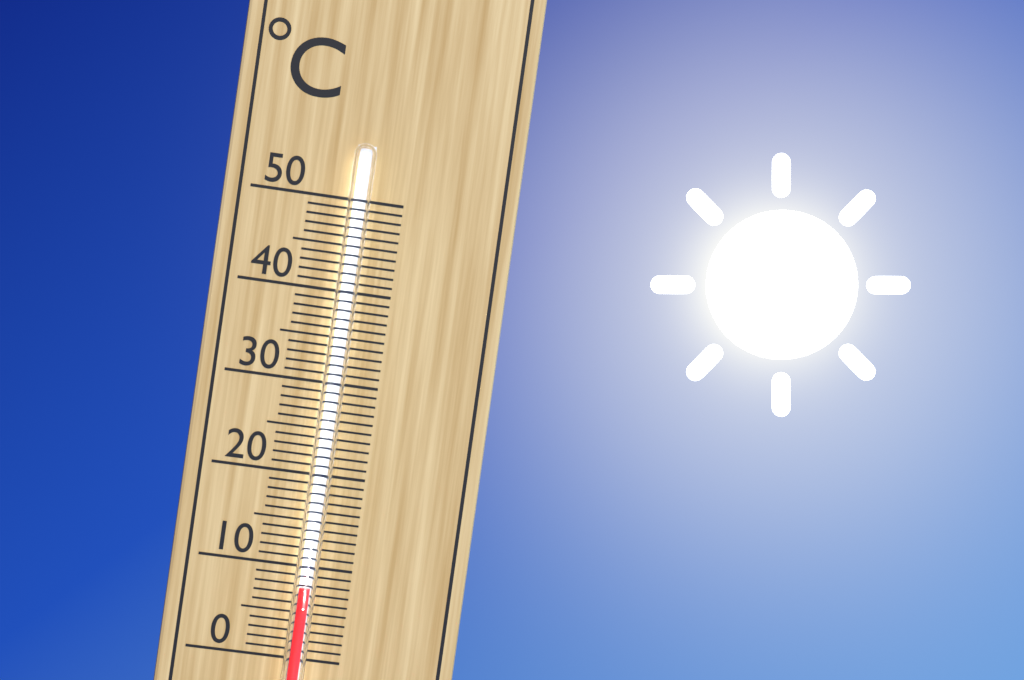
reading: 8 °C
